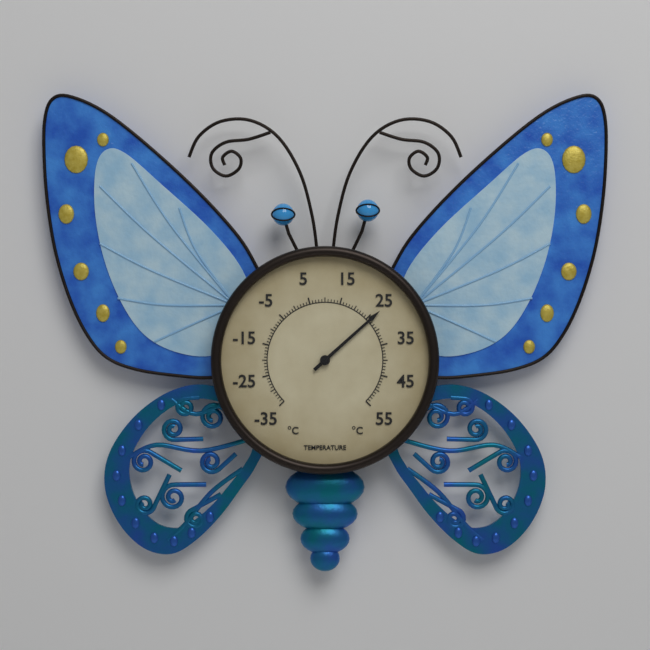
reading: 26 °C
